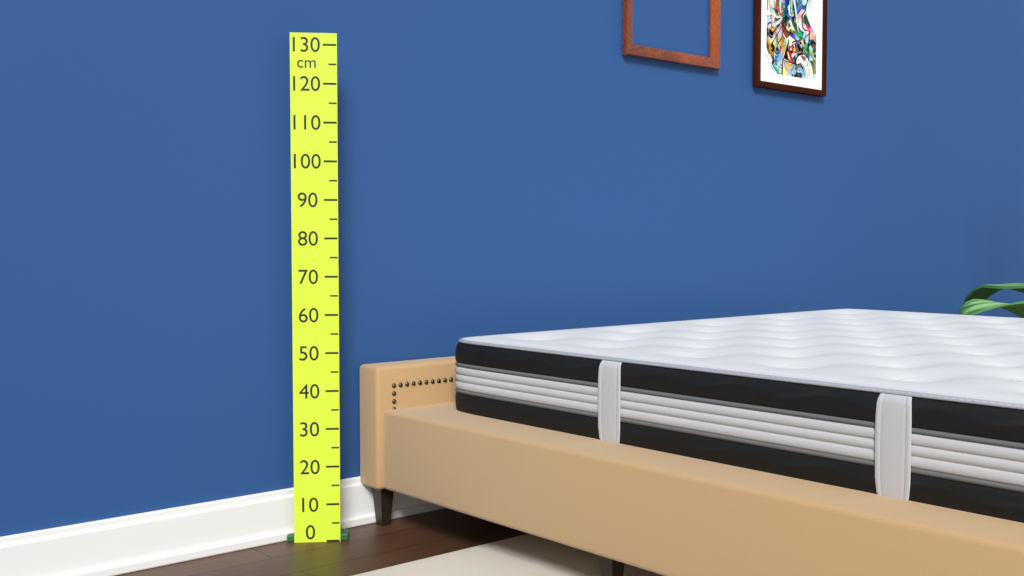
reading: 45 cm
